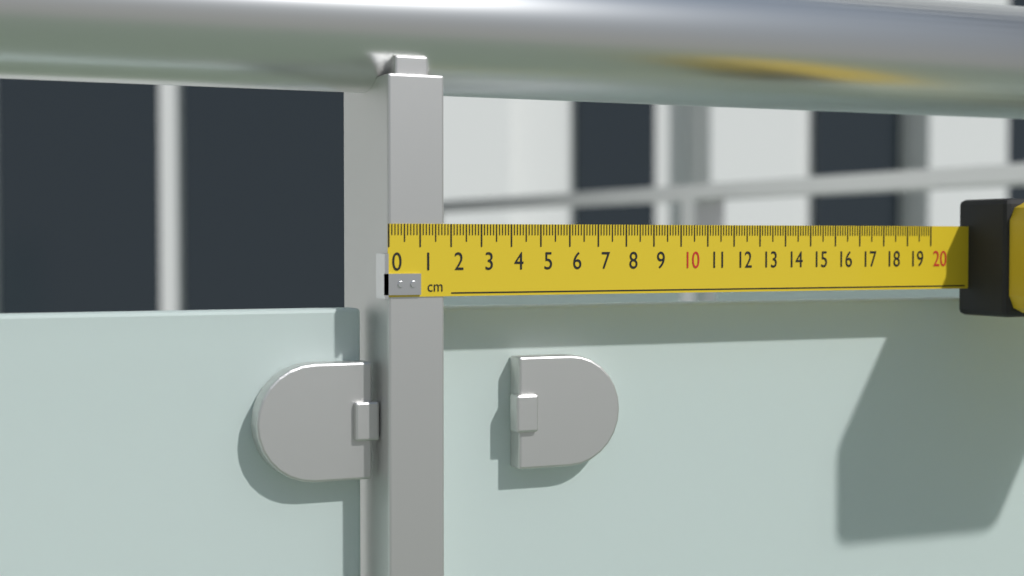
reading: 1.8 cm
